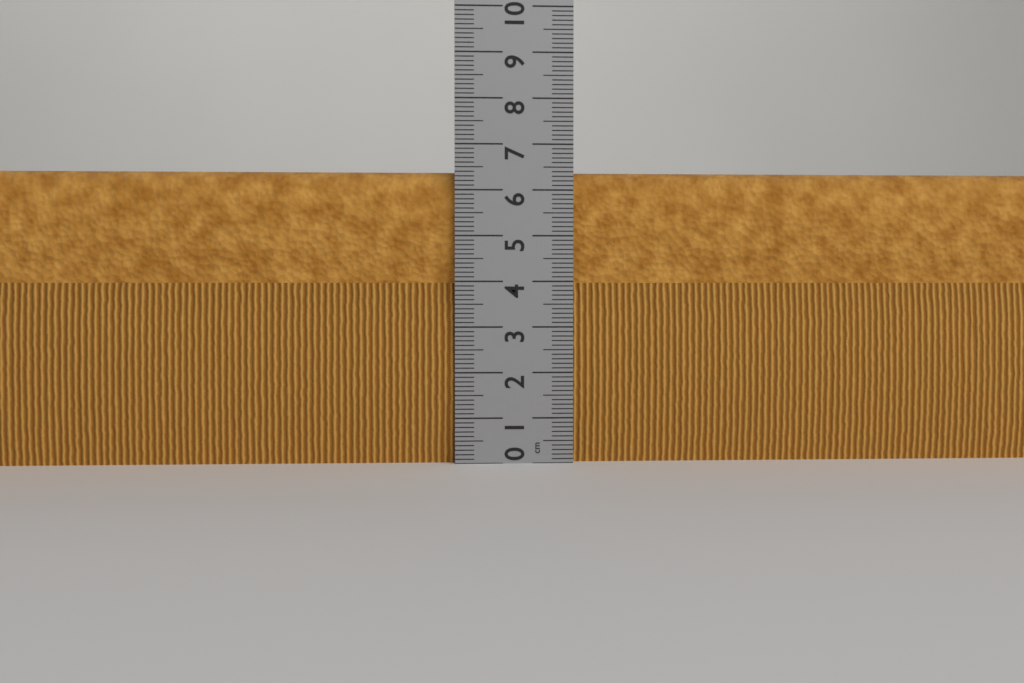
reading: 6.4 cm
